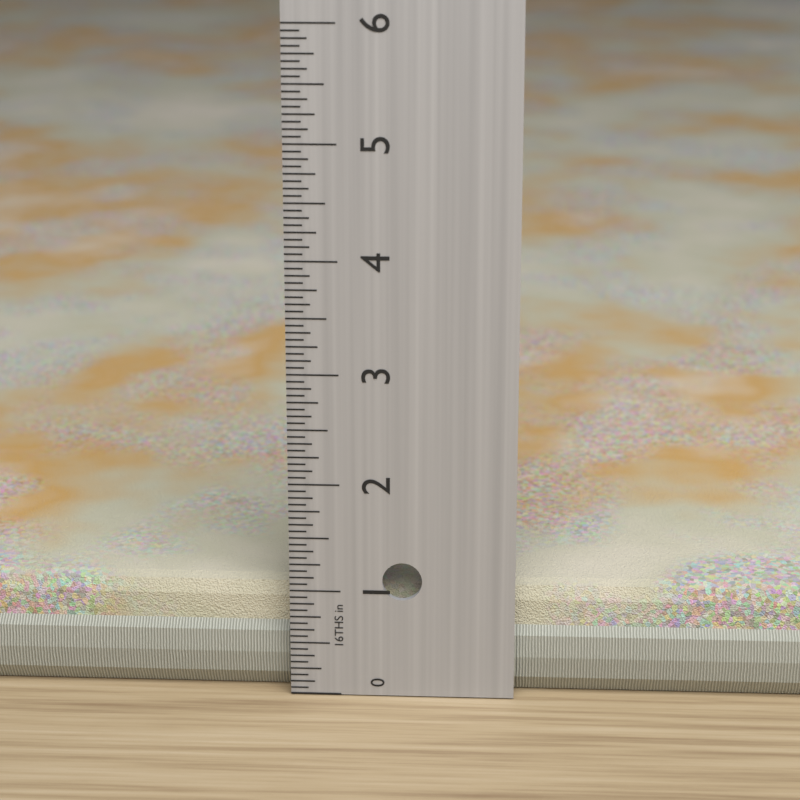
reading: 1.0000 in
